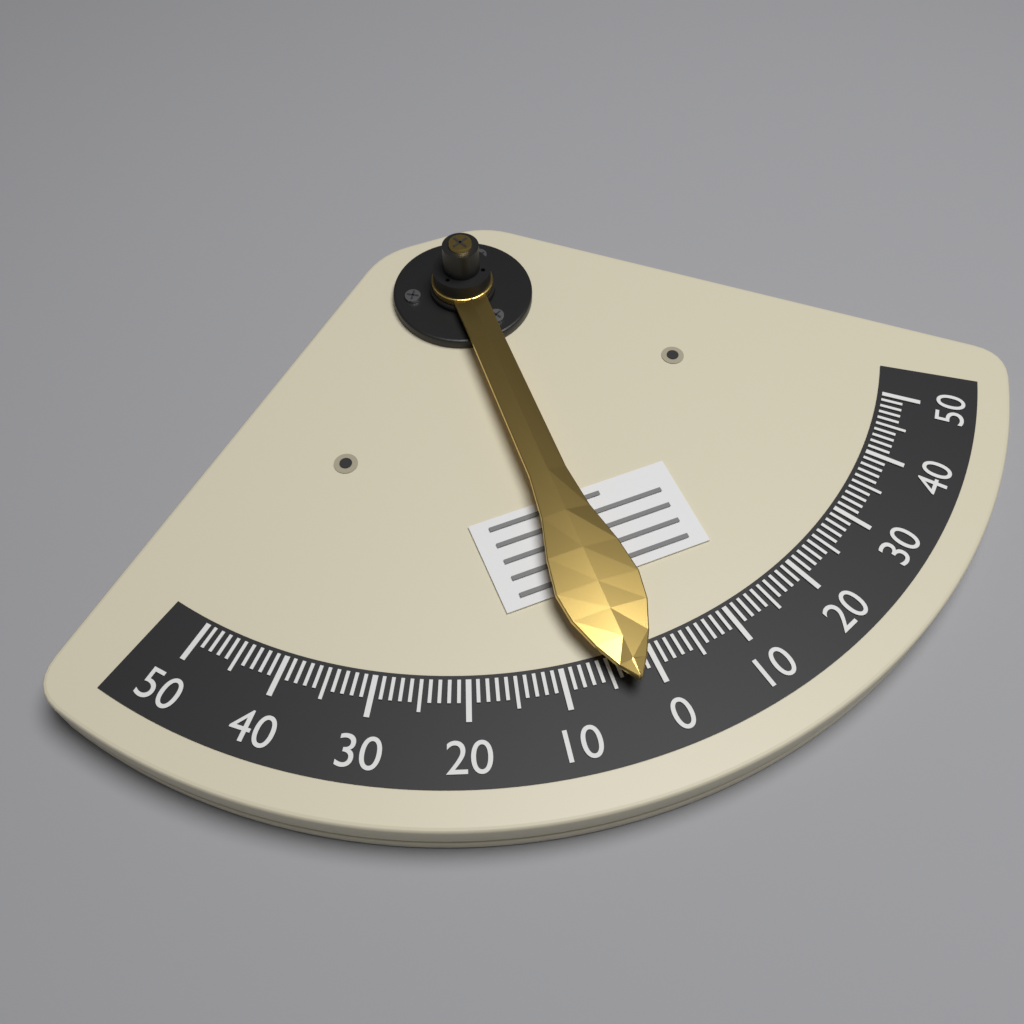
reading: 3 (no unit)
